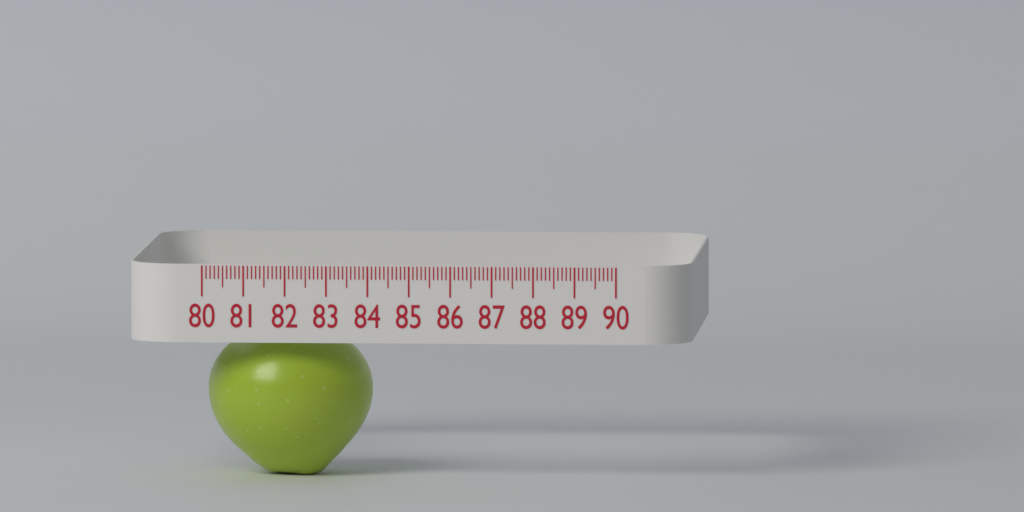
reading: 84.0 (no unit)
